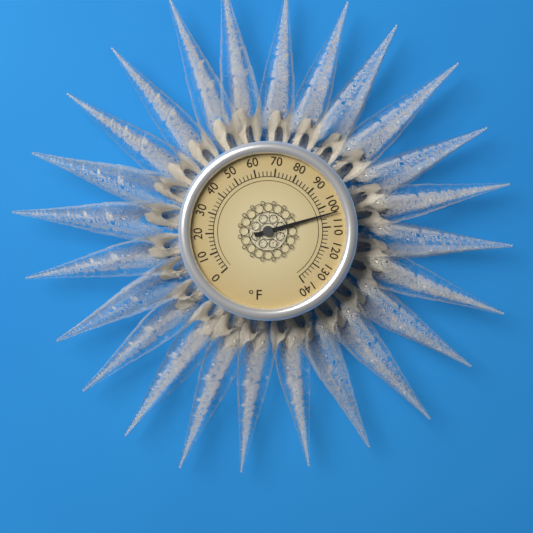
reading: 104 °F
